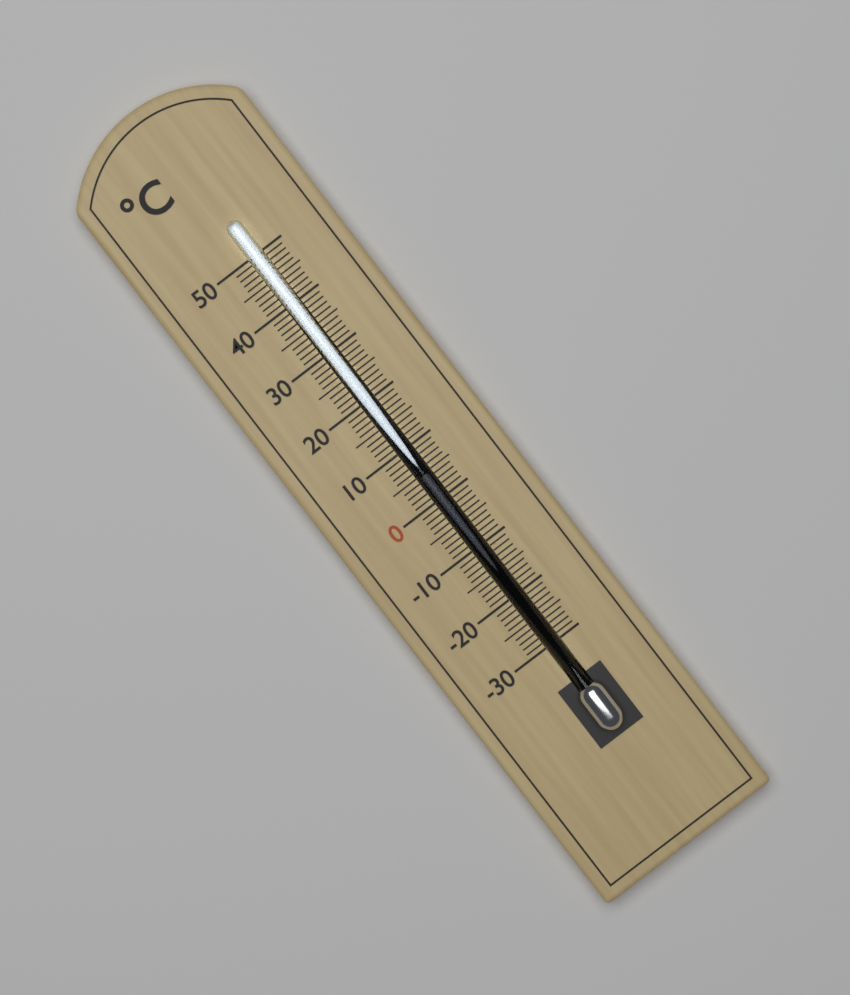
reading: 5 °C
